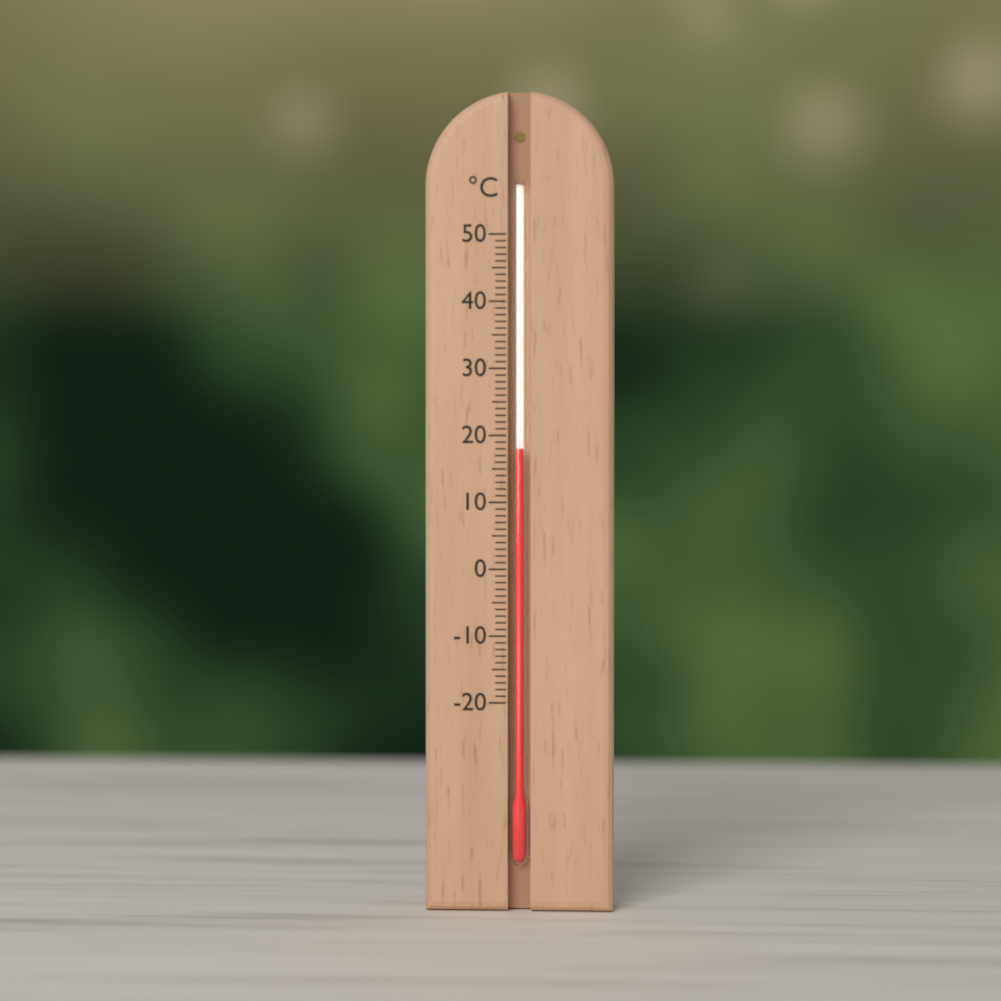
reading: 18 °C
